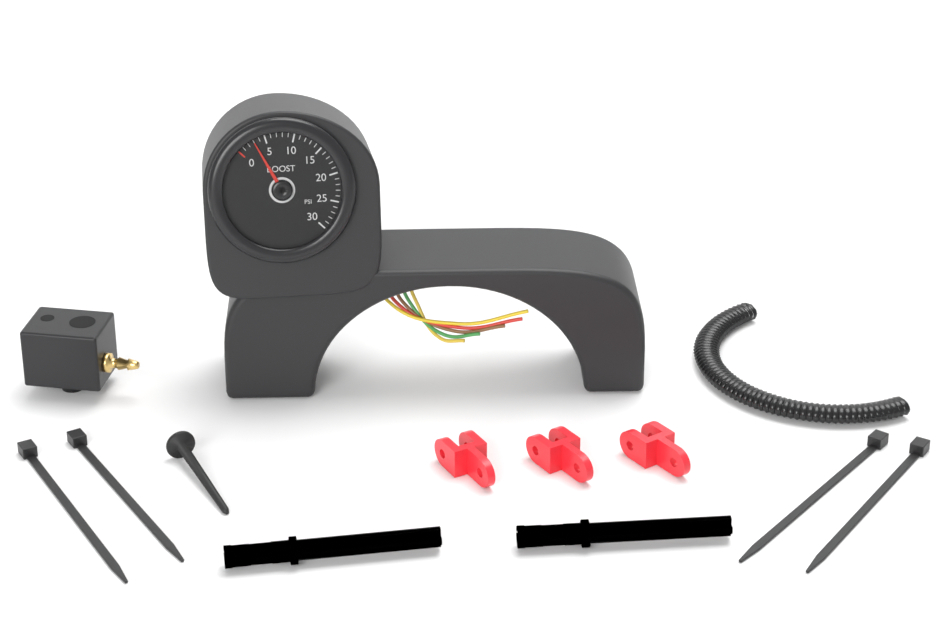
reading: 3 psi
